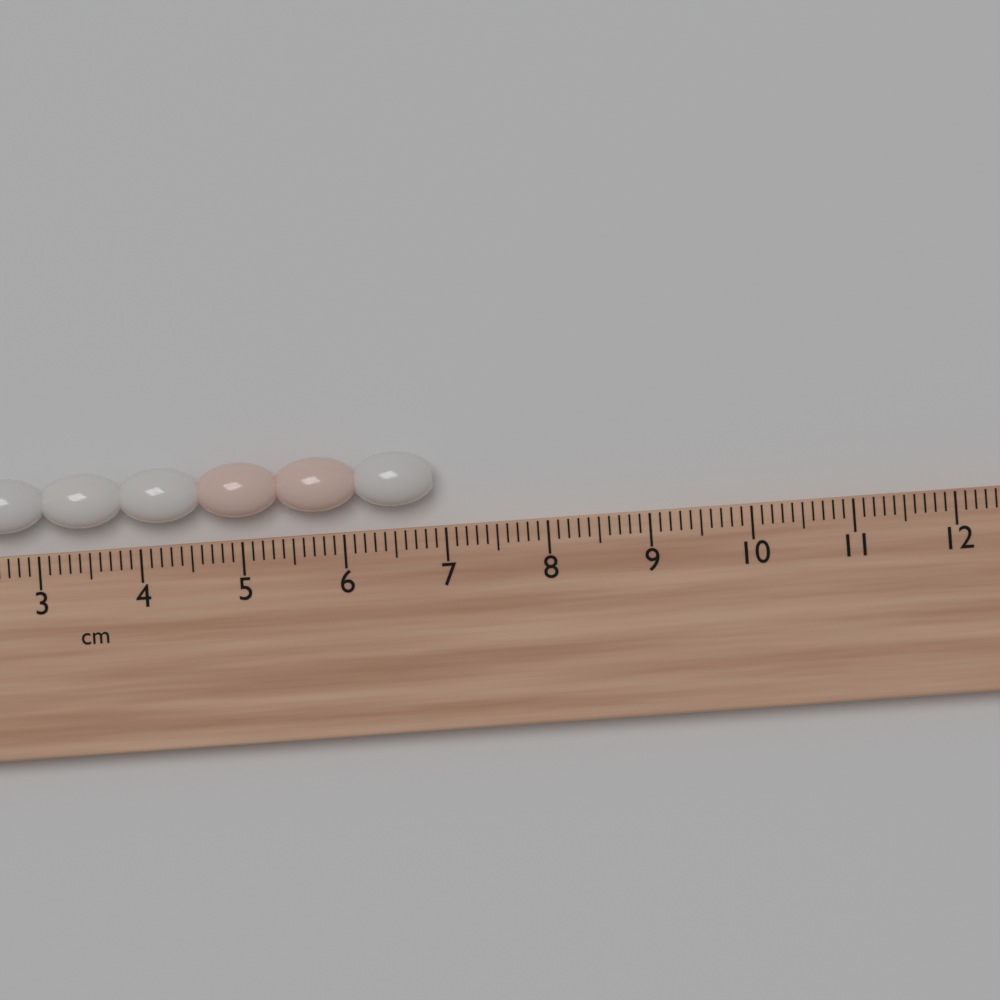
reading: 6.9 cm
